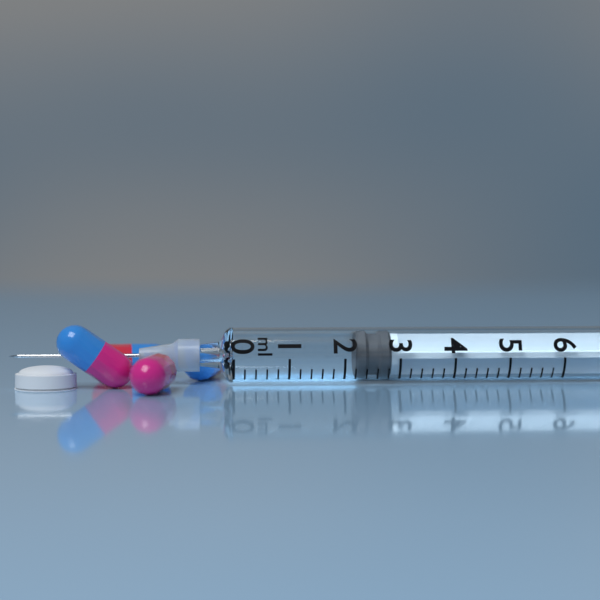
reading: 2.2 ml
